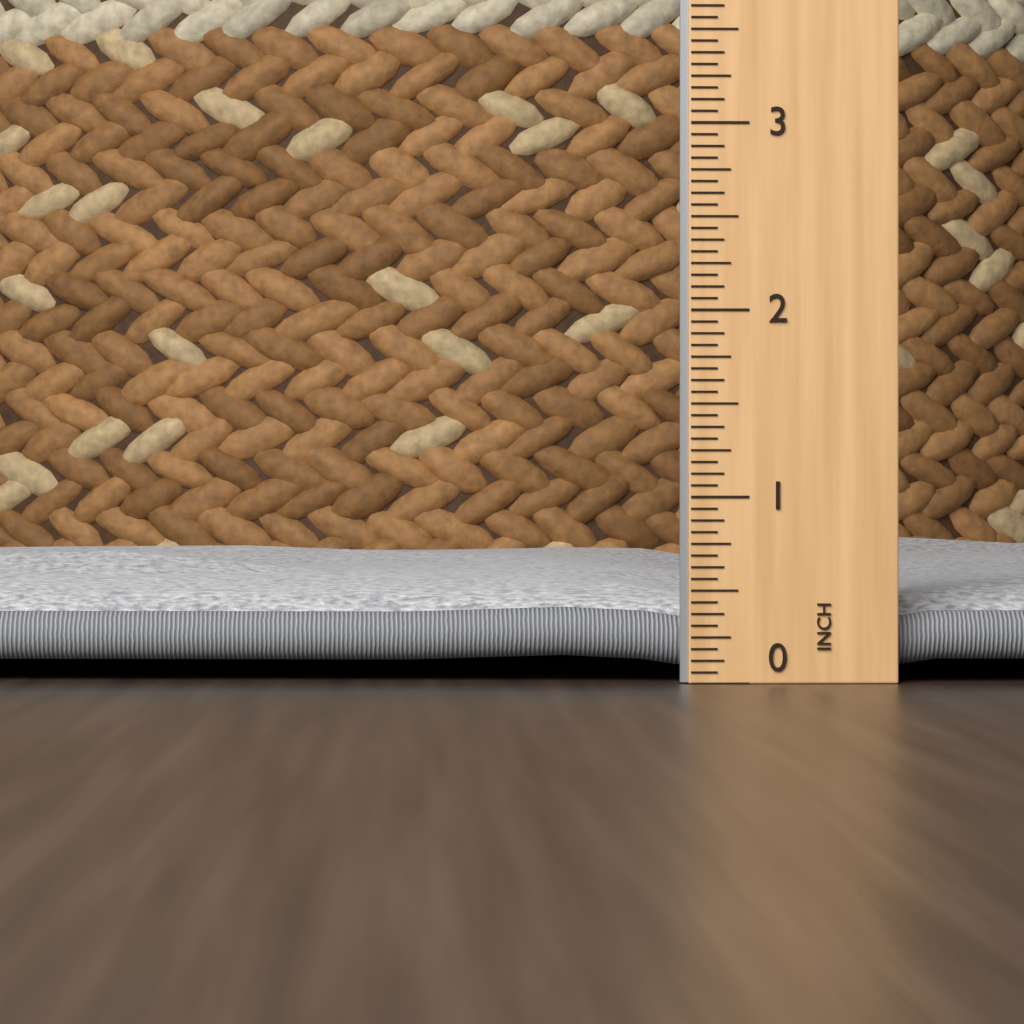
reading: 0.7500 in
